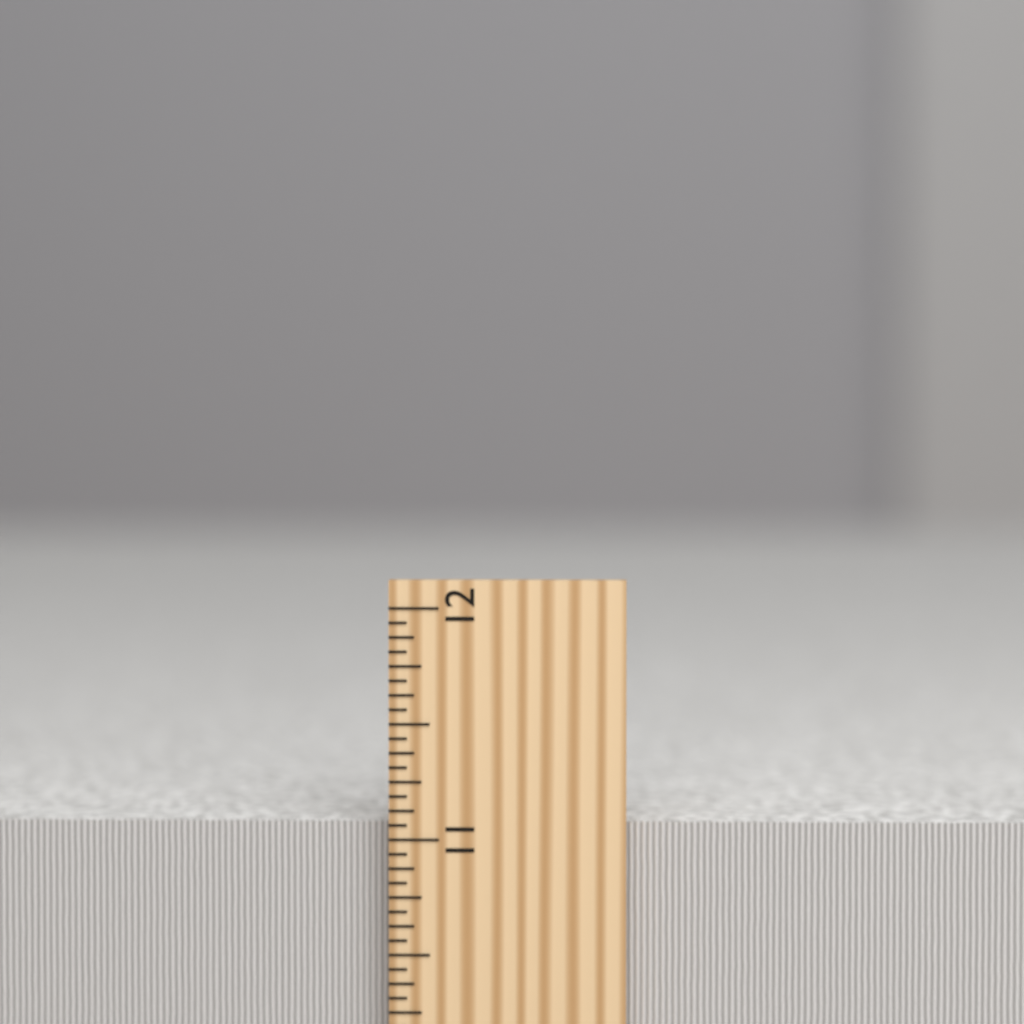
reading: 11.0625 inch
